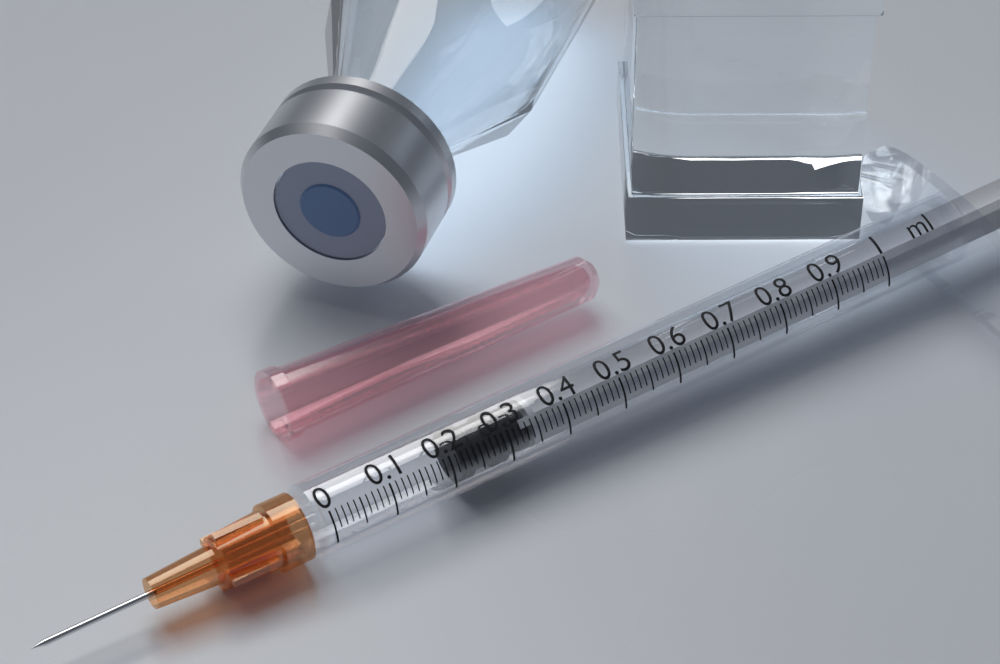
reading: 0.22 ml
